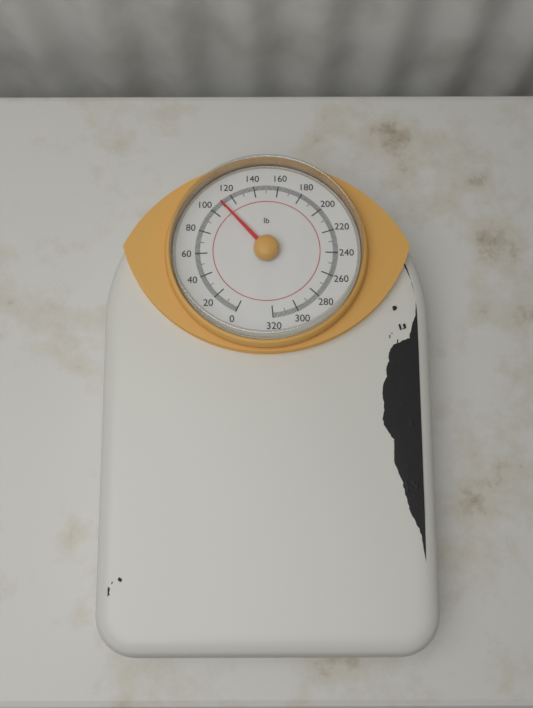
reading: 110 lb
